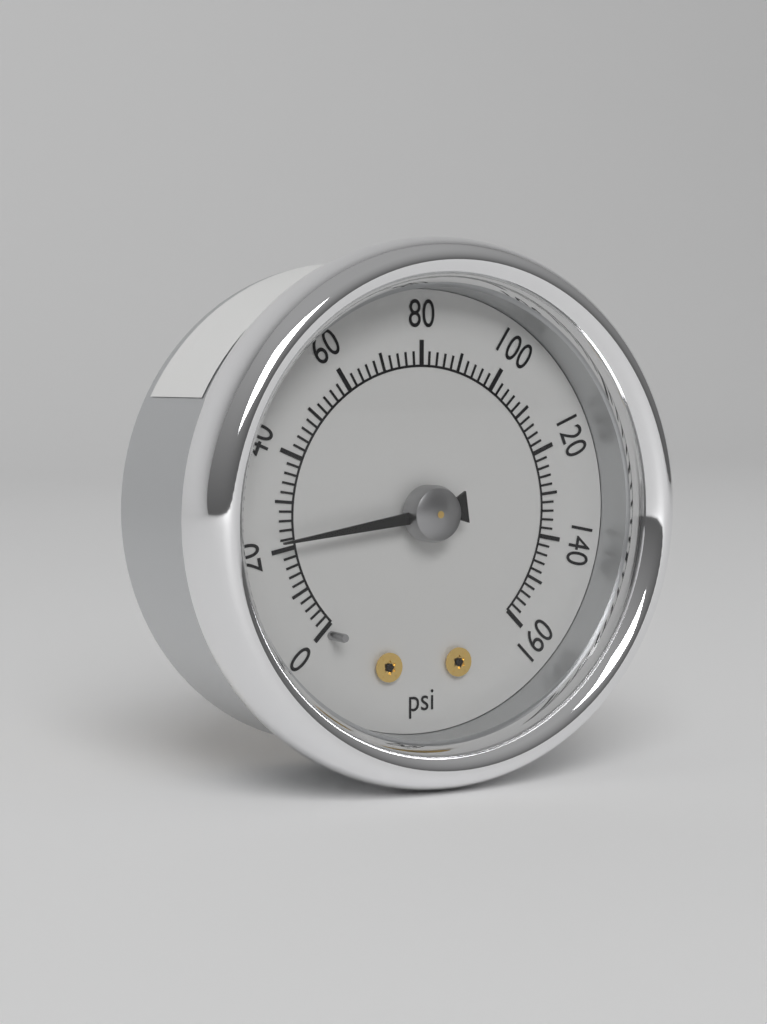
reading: 22 psi
